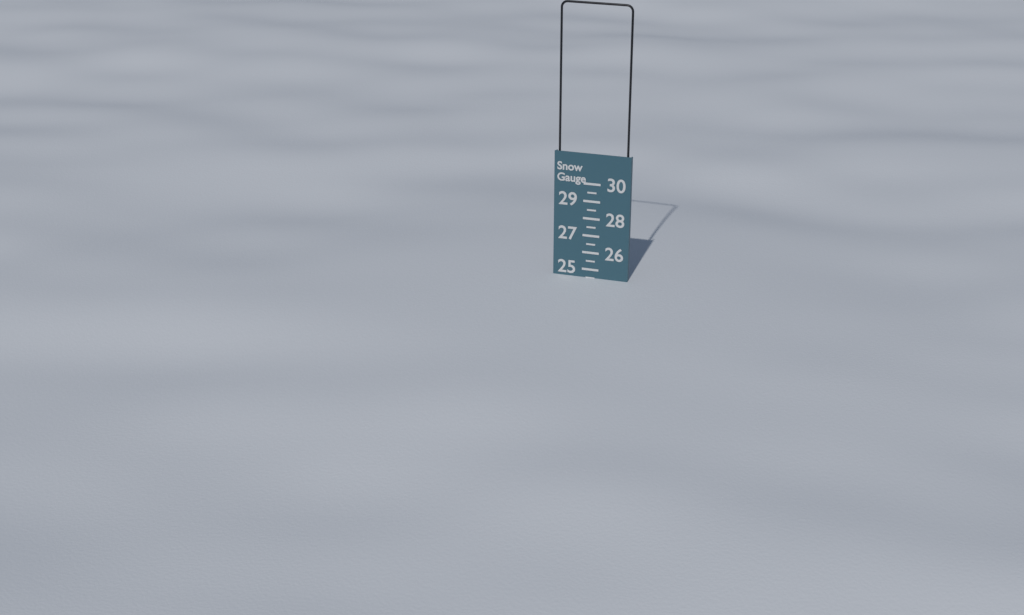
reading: 24.5 (no unit)
